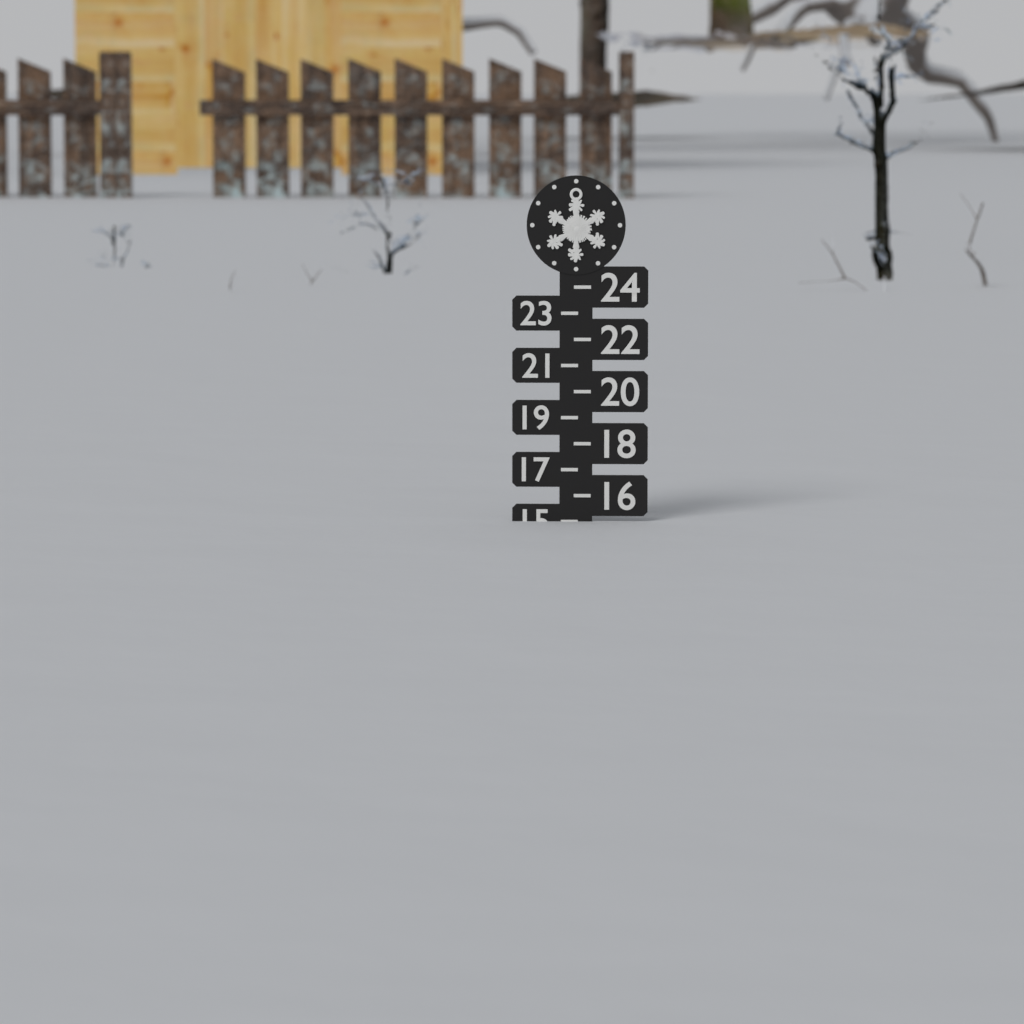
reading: 15 (no unit)
